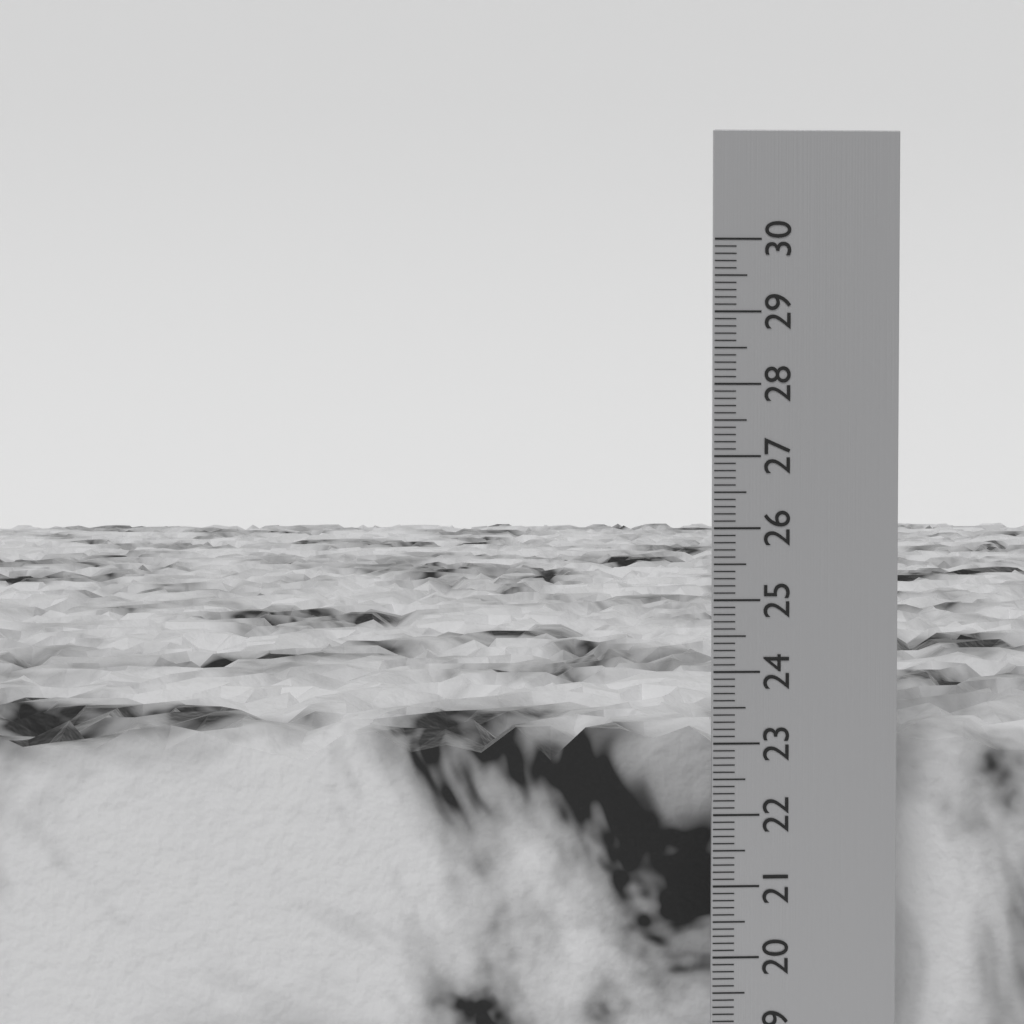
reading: 23.1 cm
